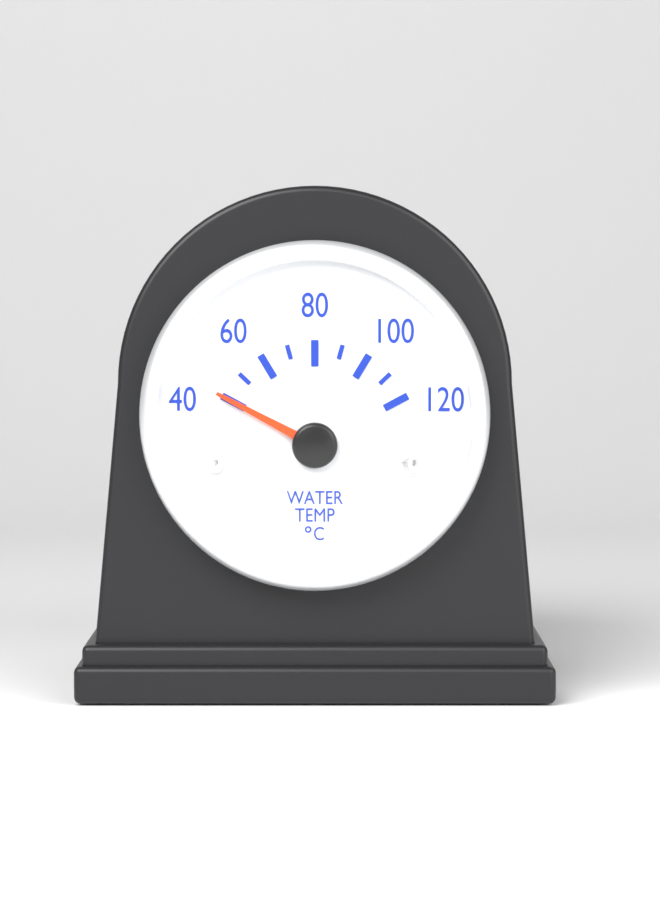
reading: 40 °C
